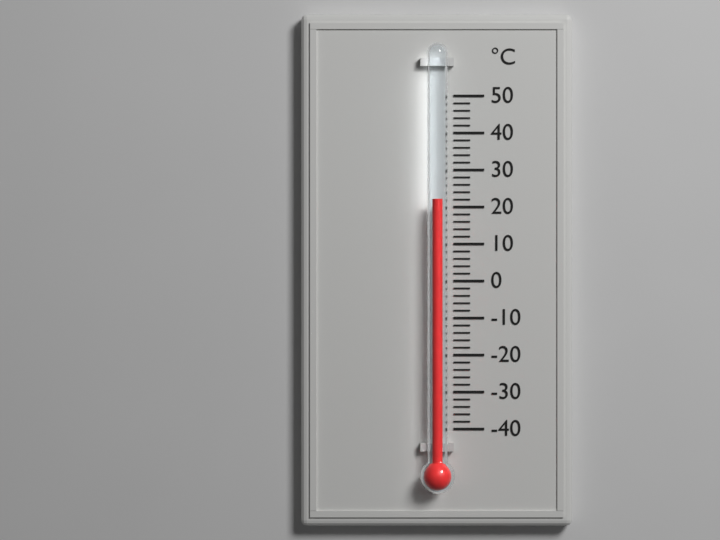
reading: 22 °C
